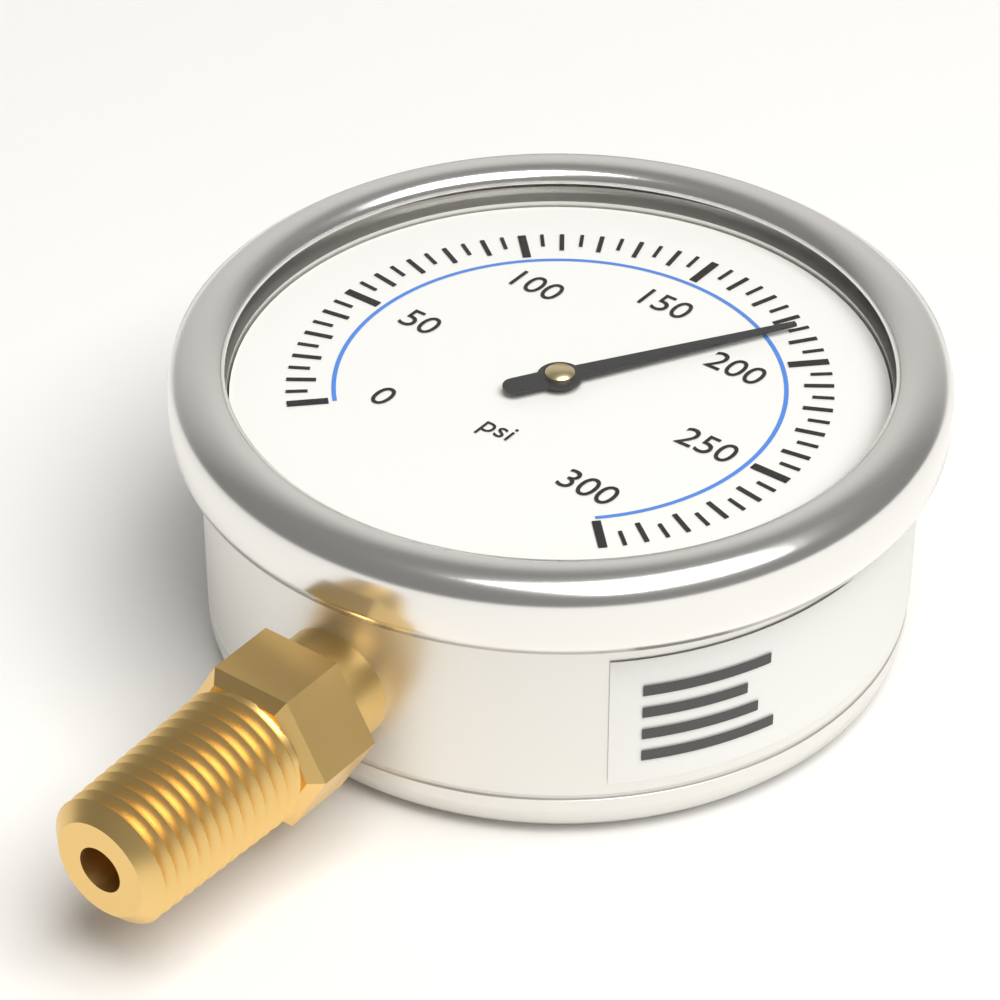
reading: 185 psi
